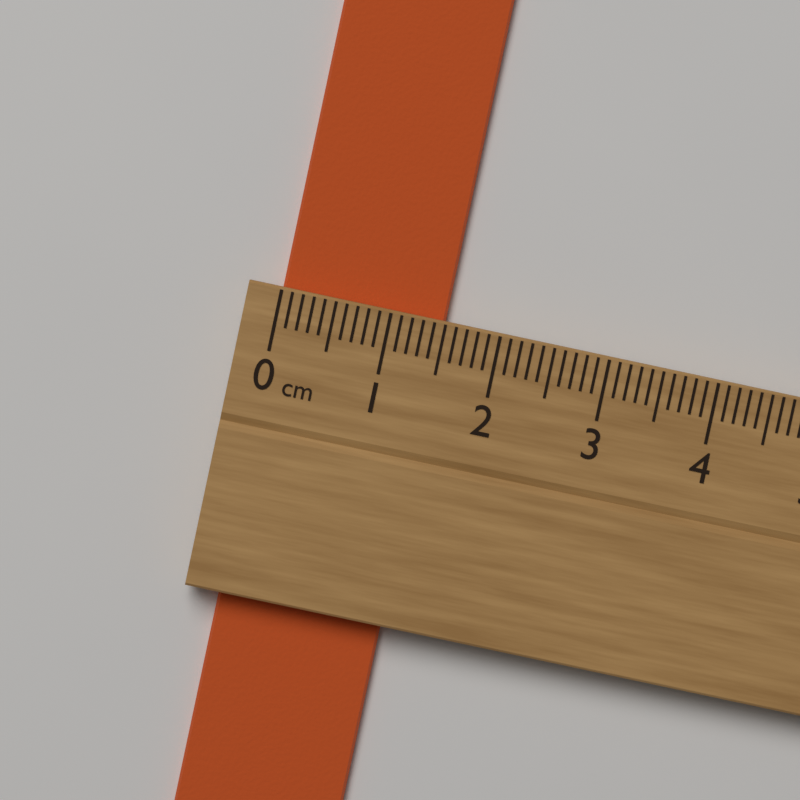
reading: 1.5 cm
